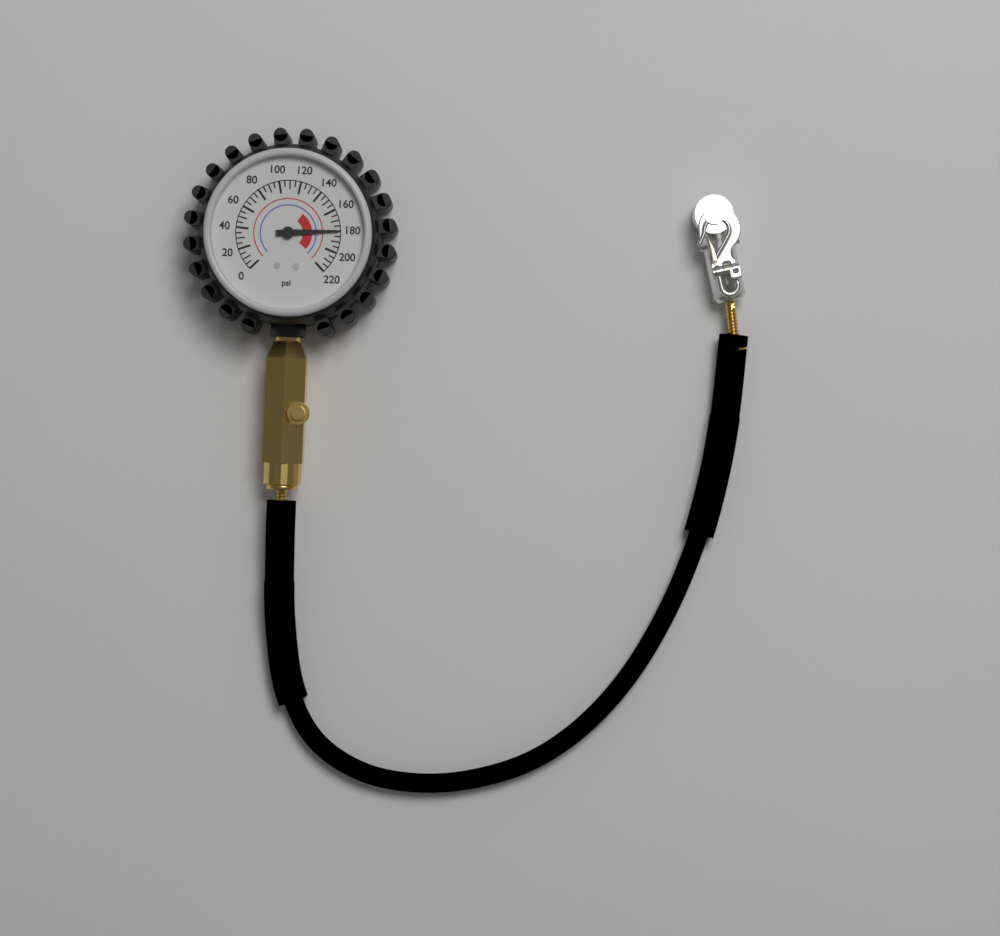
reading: 180 psi
